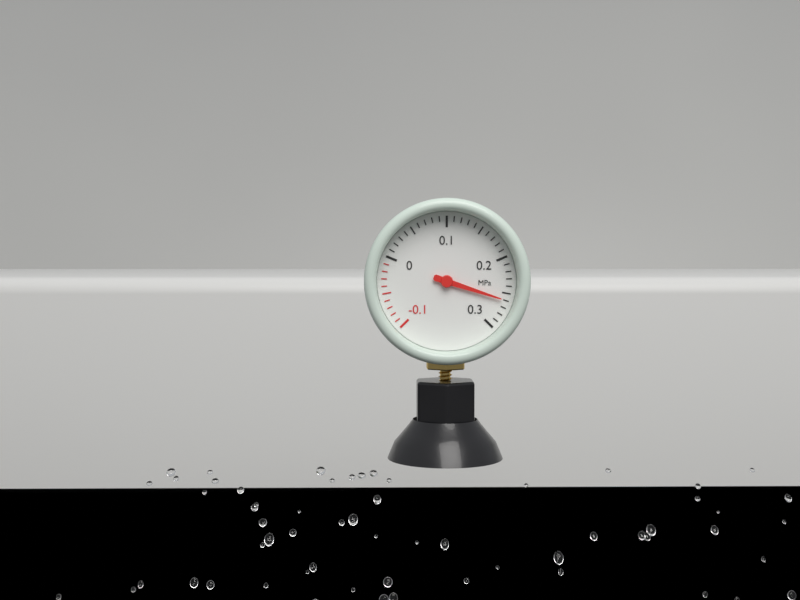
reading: 0.26 MPa
